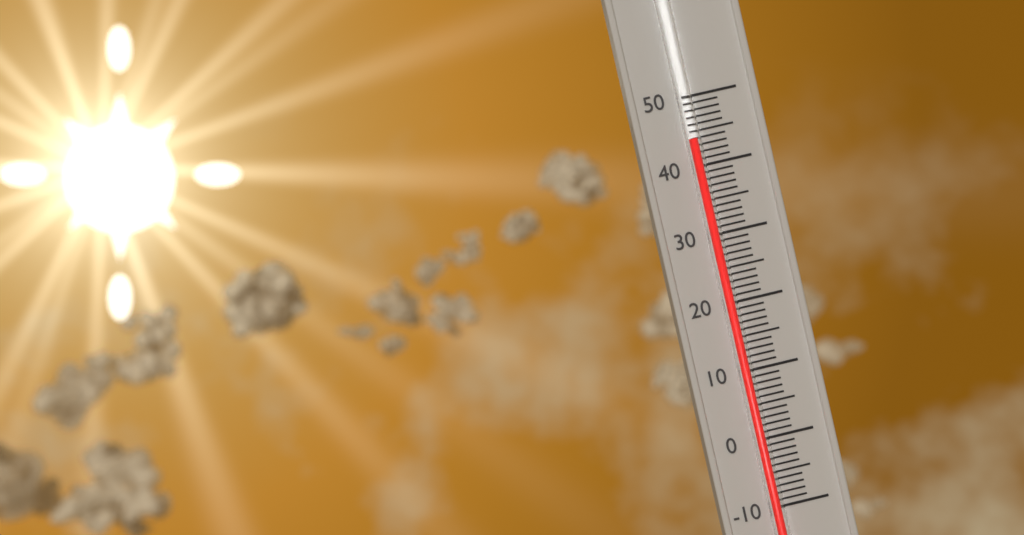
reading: 44 (no unit)
